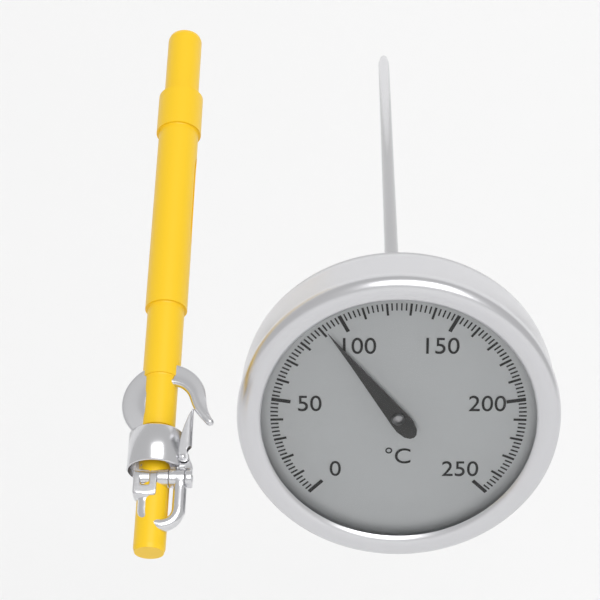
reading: 92 °C
